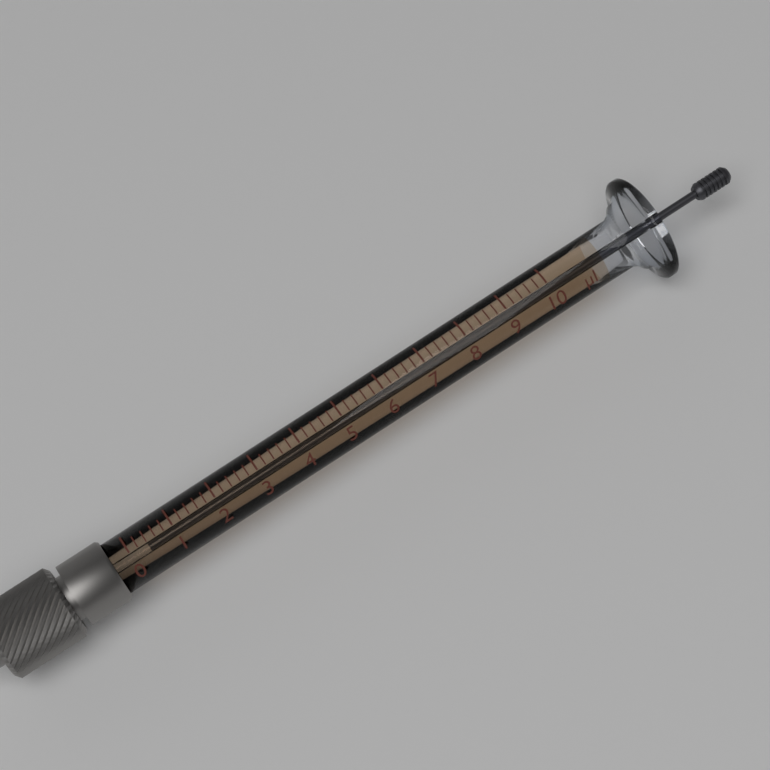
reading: 0.4 µl
